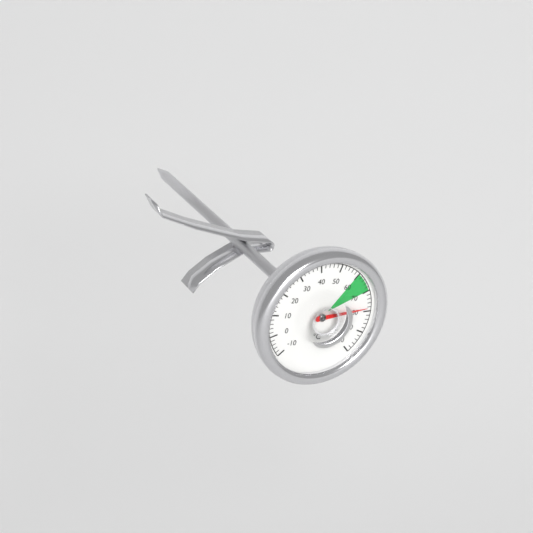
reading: 78 °C
